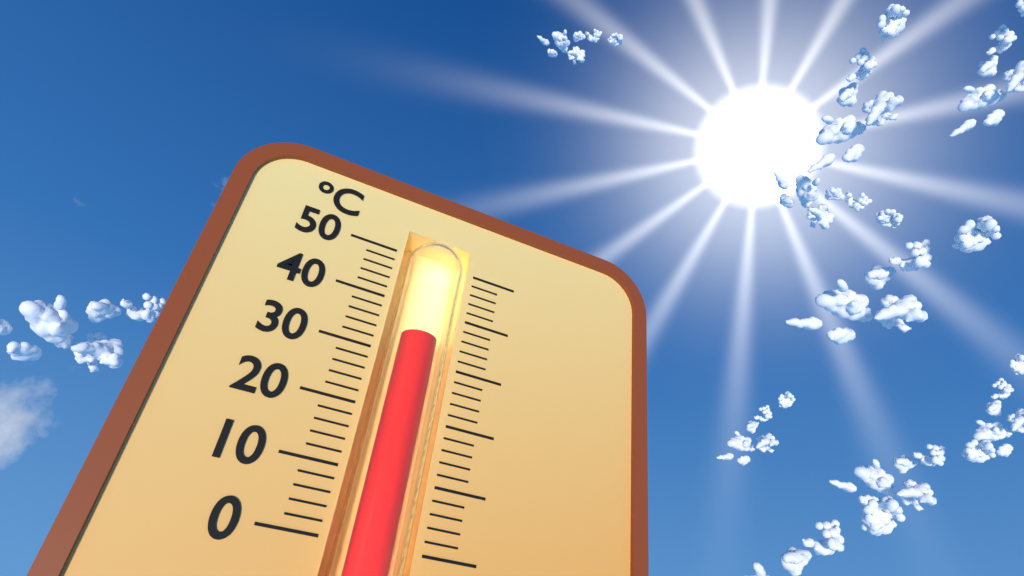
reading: 34 °C
